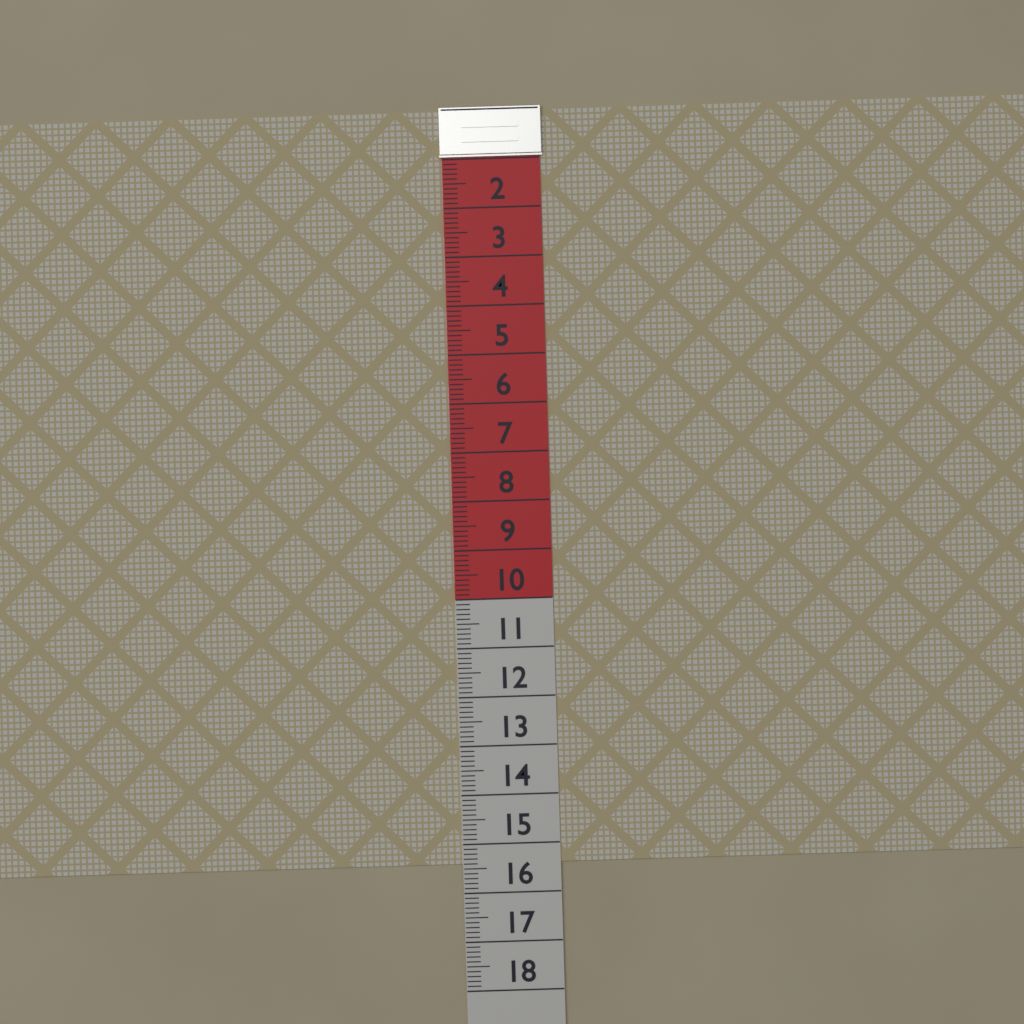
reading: 15.4 (no unit)
